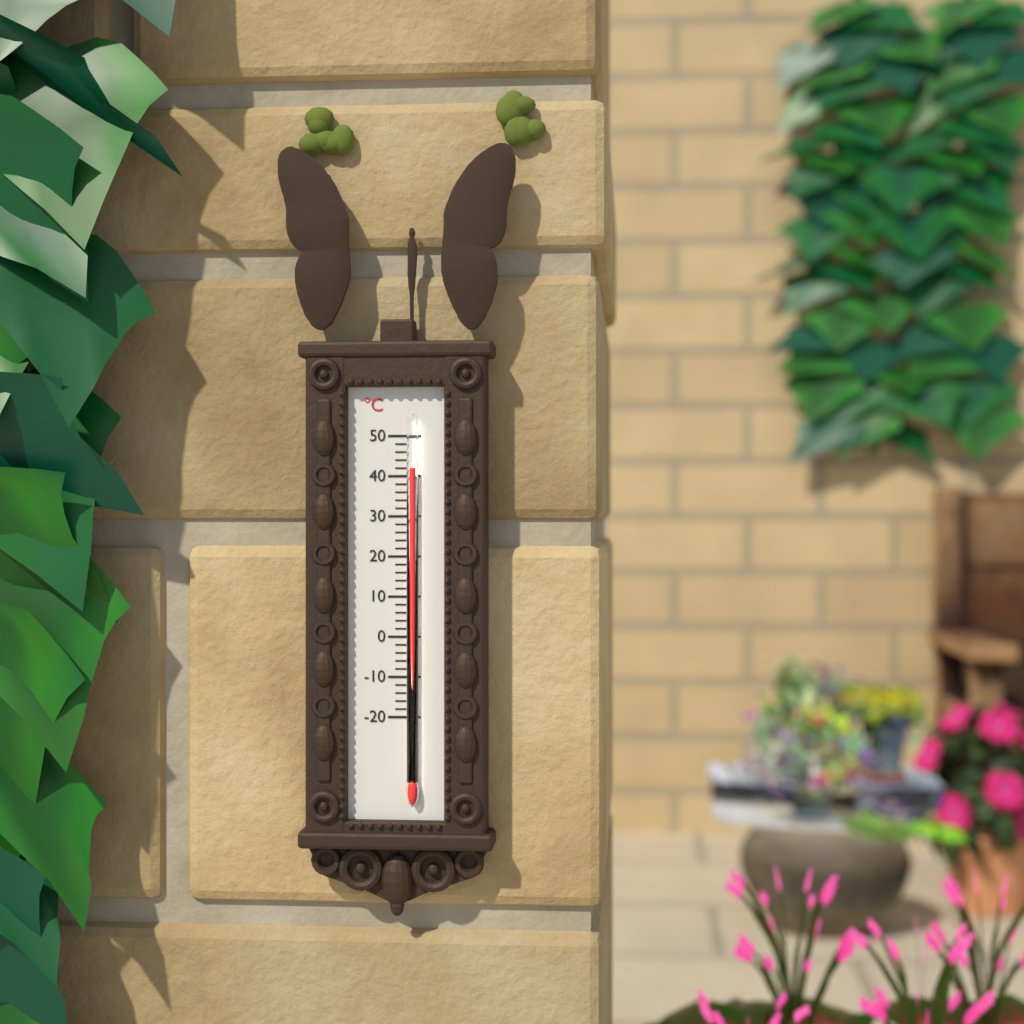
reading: 42 °C
